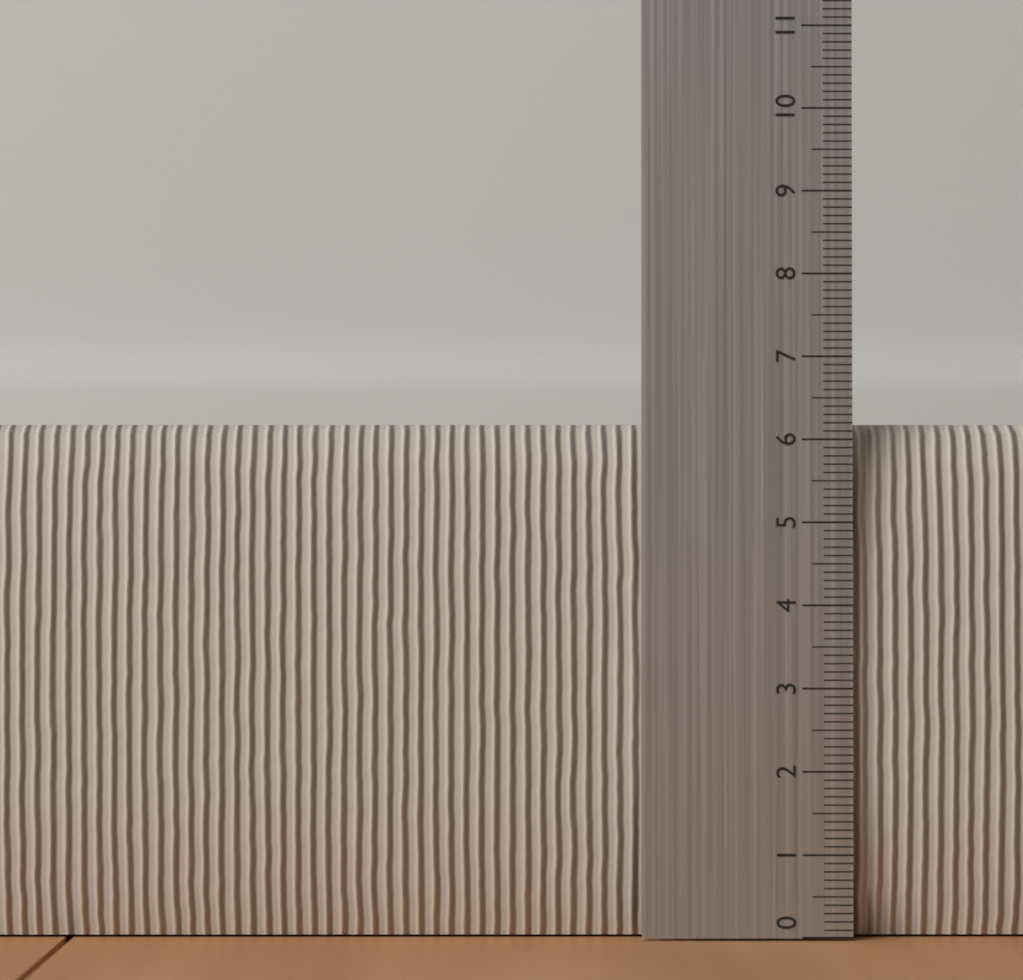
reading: 6.2 (no unit)
